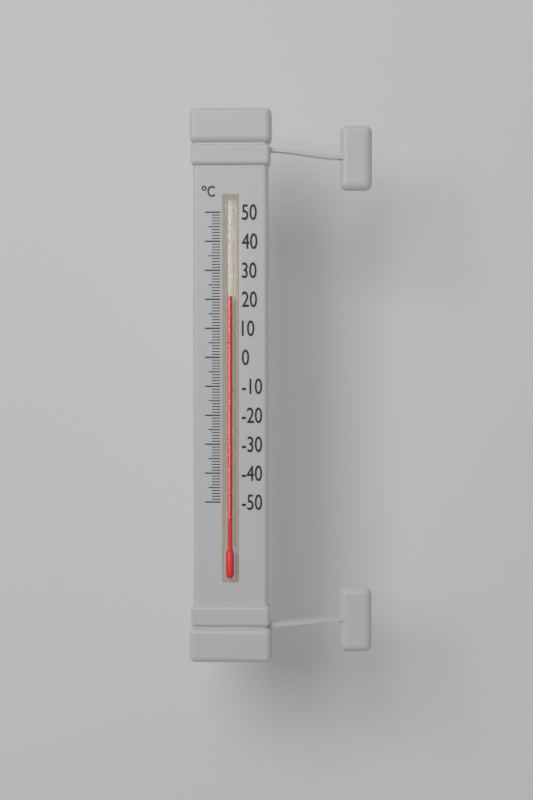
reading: 21 °C
